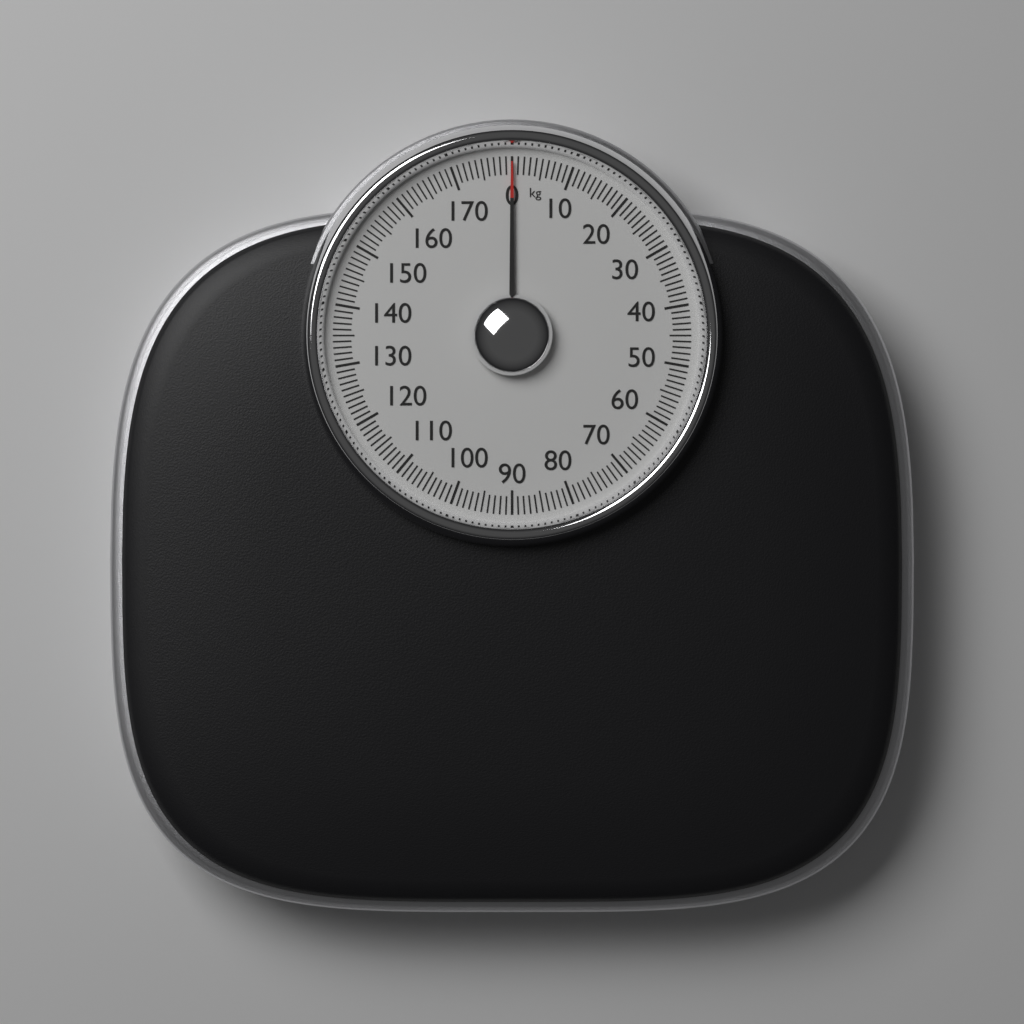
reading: 0 kg
